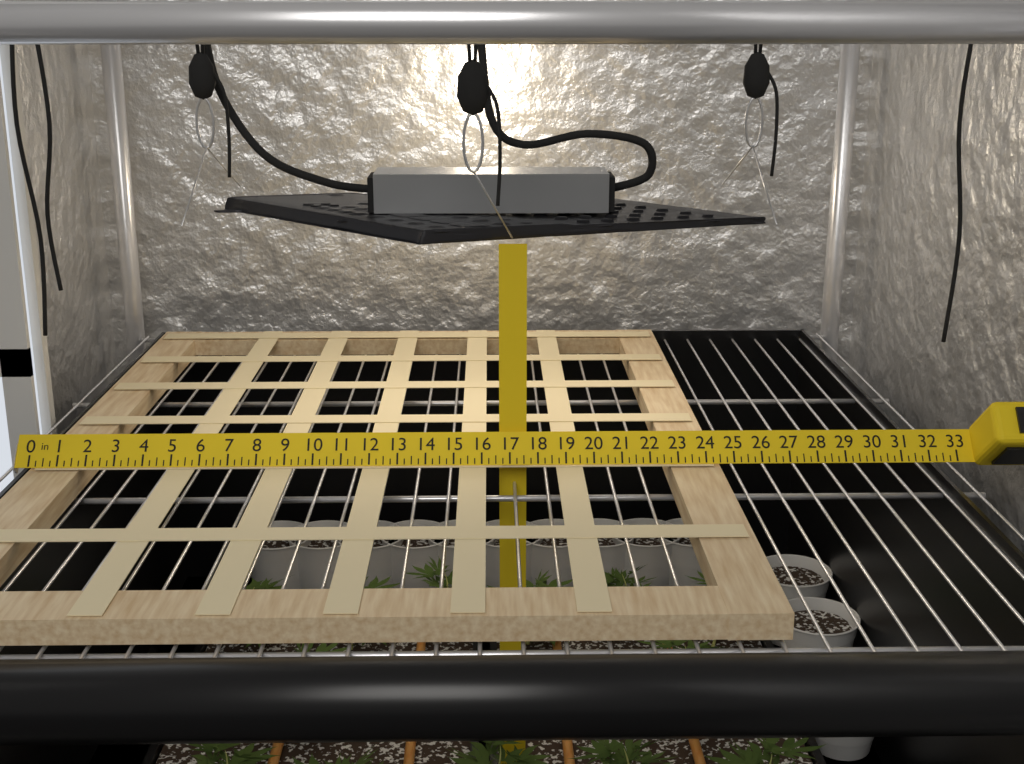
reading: 24.50 in
